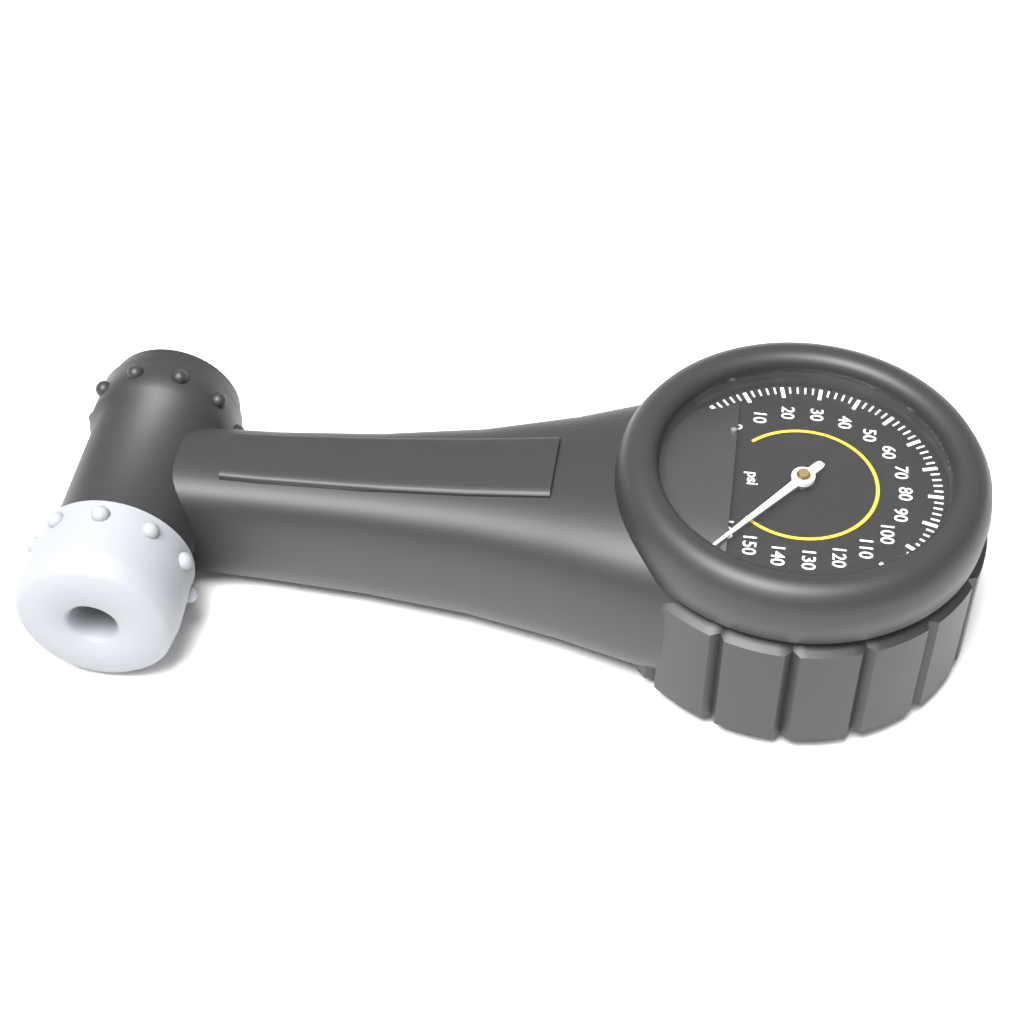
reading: 156 psi
